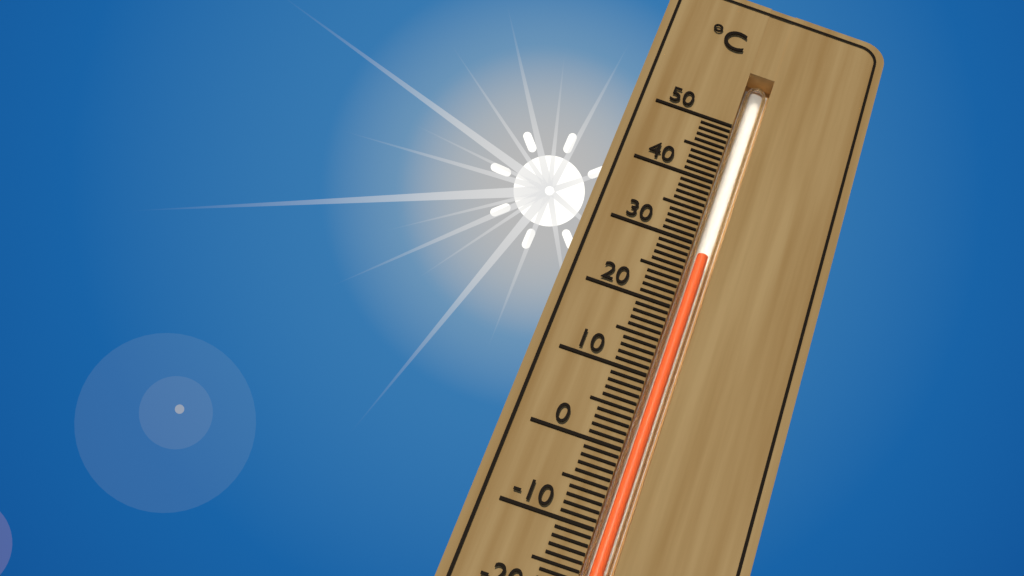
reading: 29 °C
